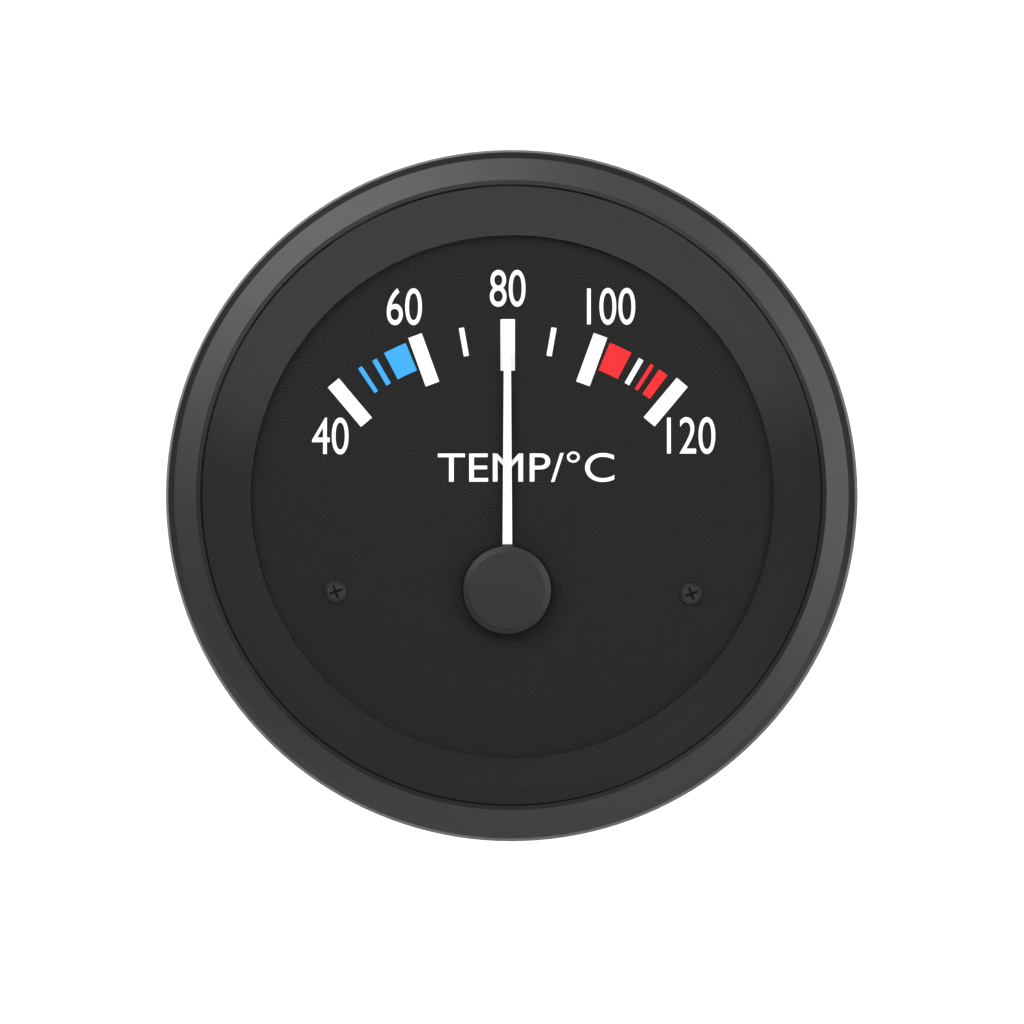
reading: 80 °C
